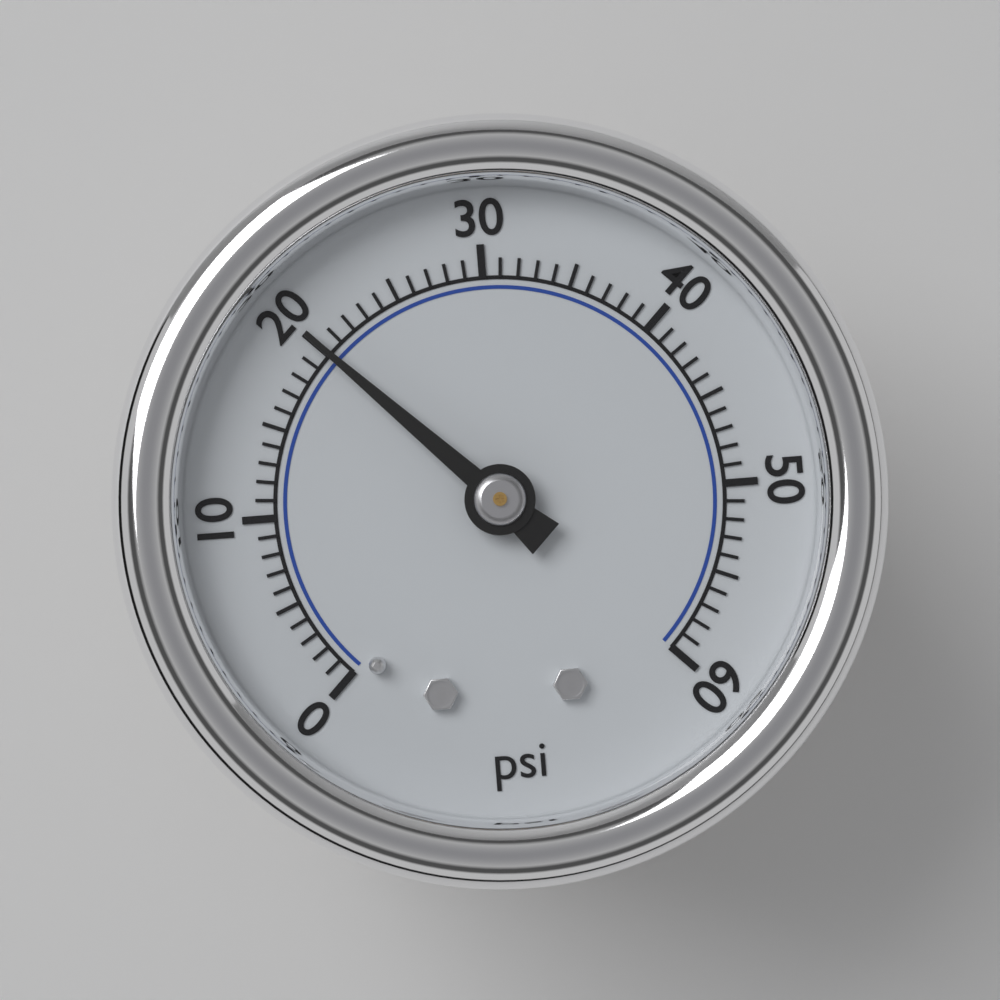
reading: 20 psi
